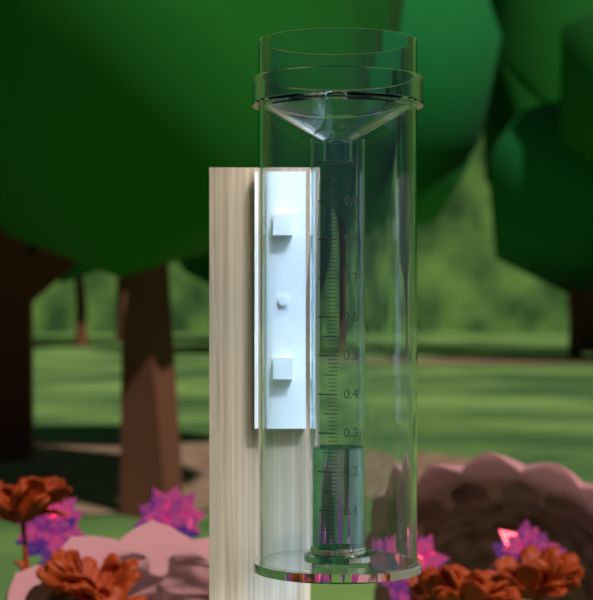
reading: 0.26 (no unit)
